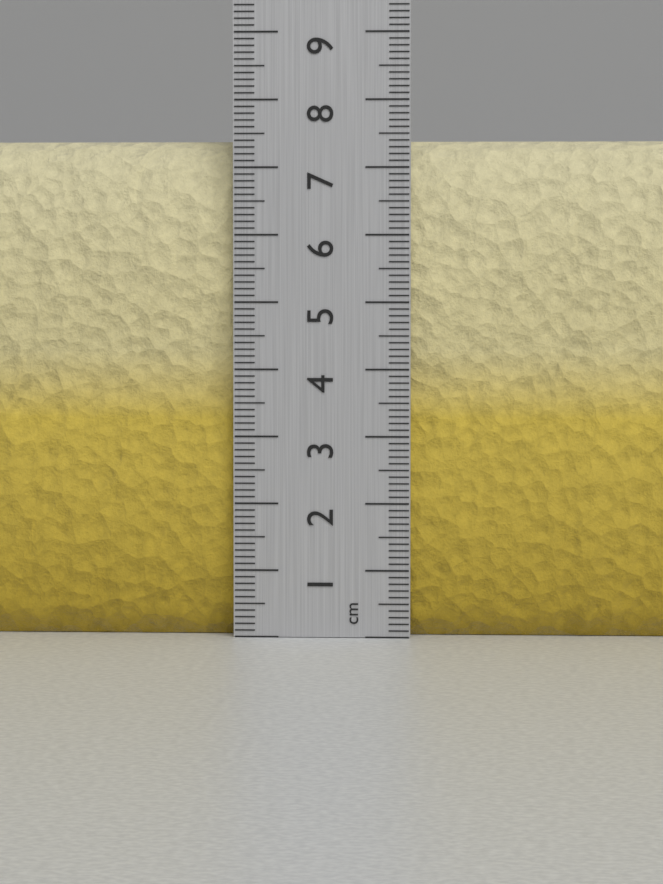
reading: 7.4 cm
